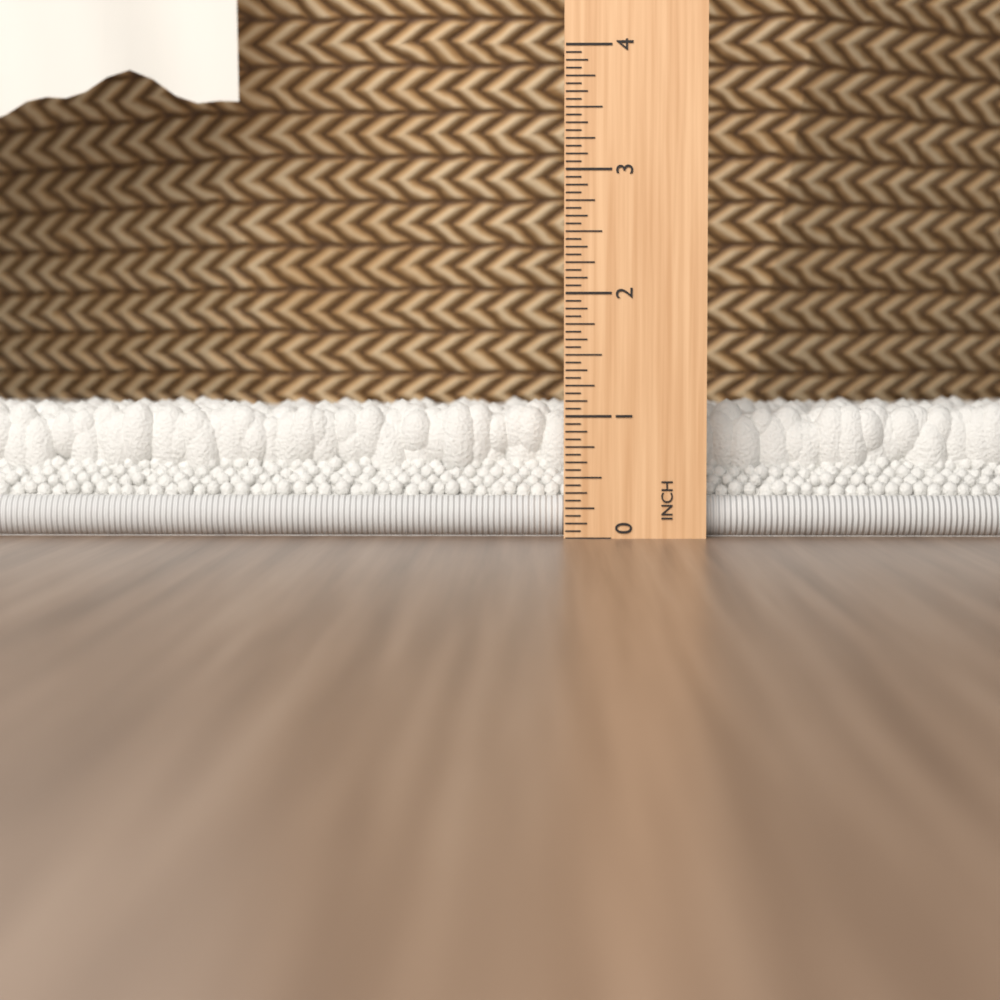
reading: 1.1250 in
